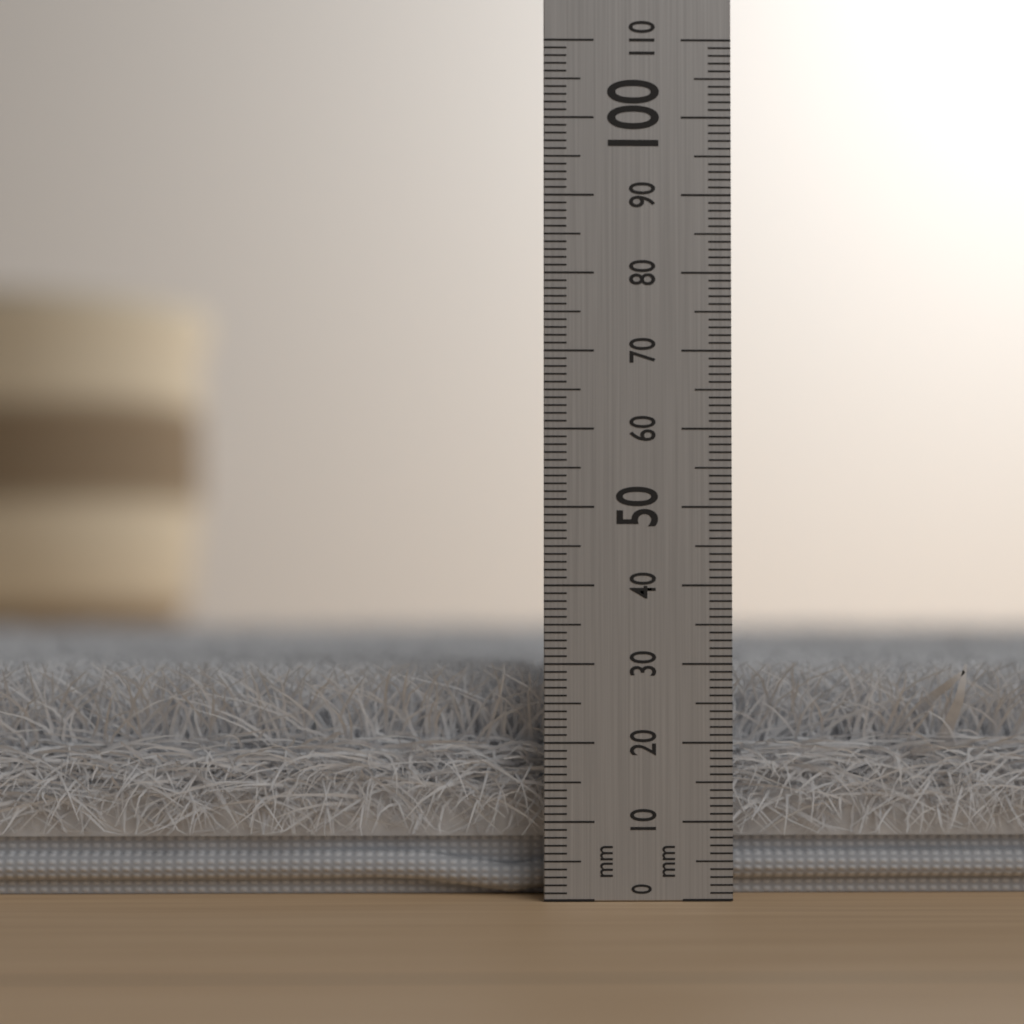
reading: 30 mm
